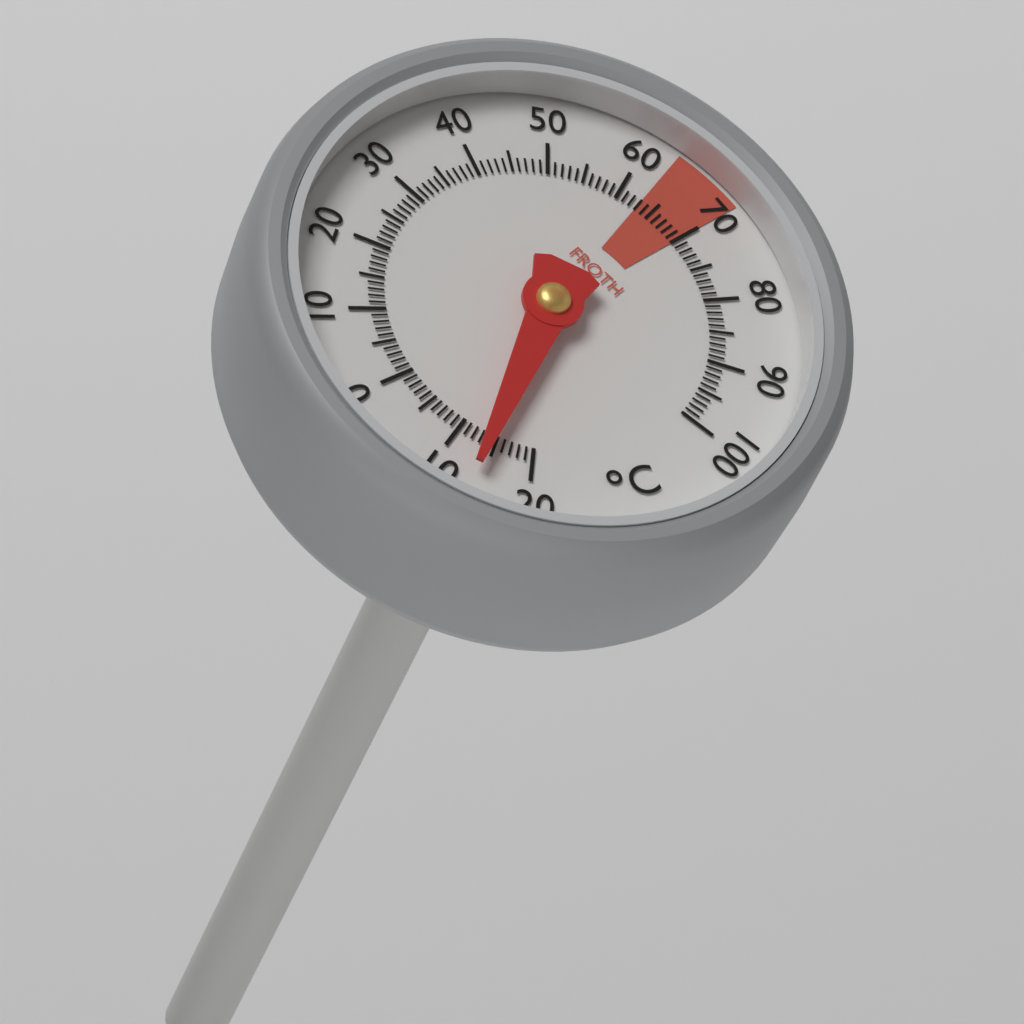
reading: -14 °C
